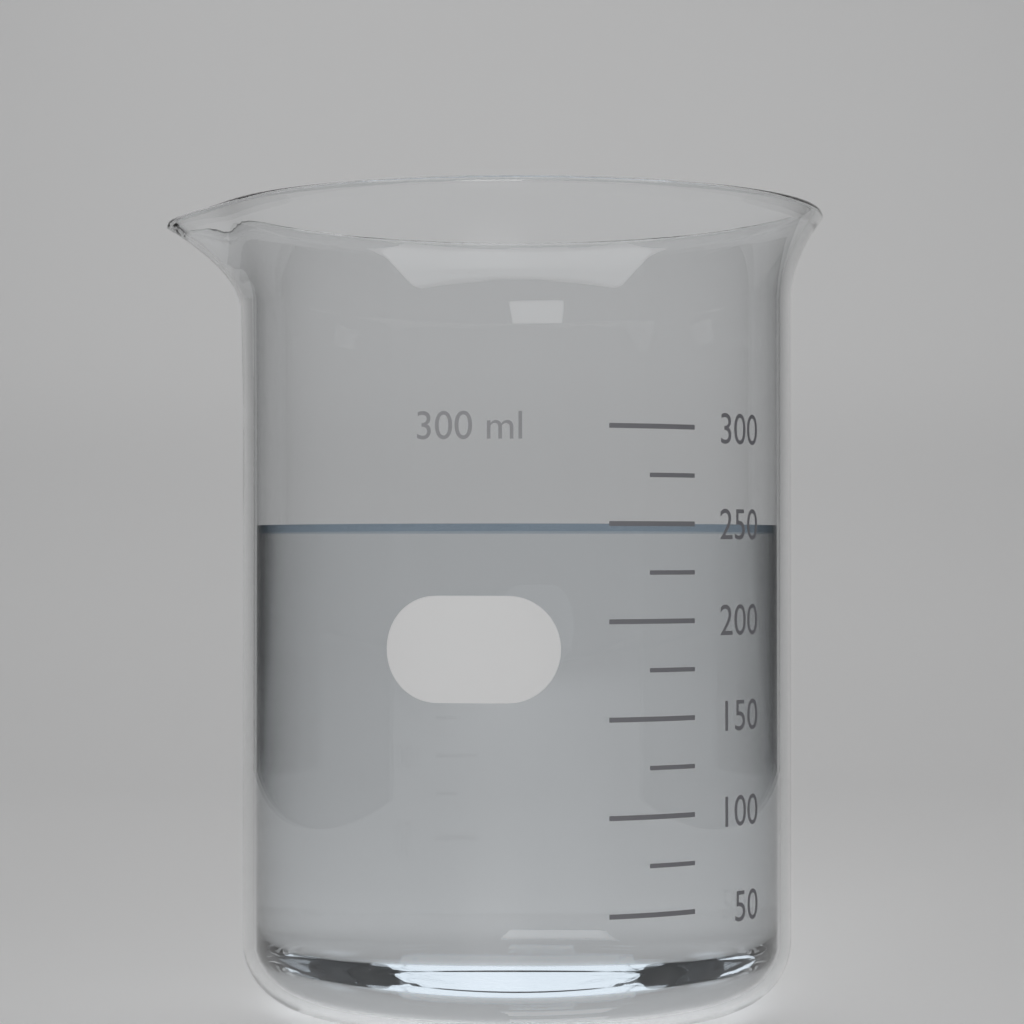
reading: 250 ml
